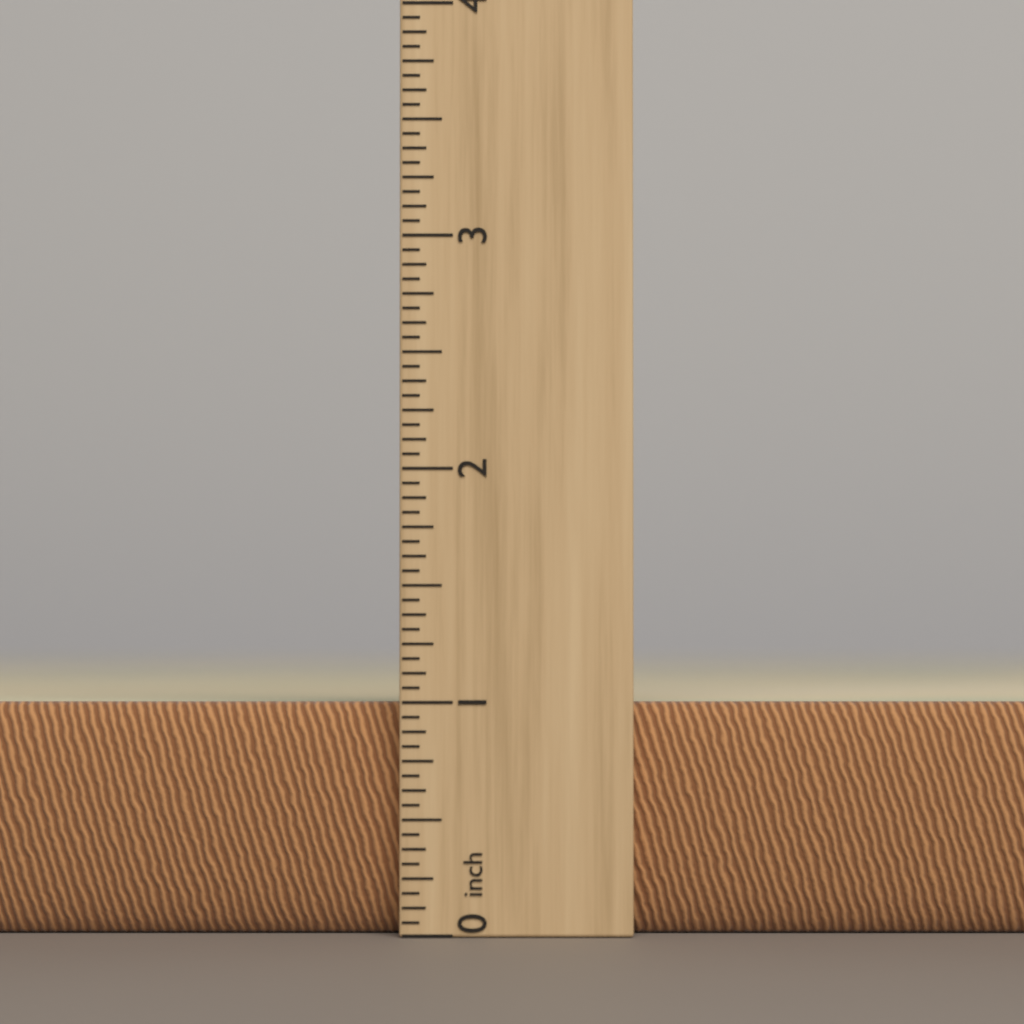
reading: 1.0000 inch
